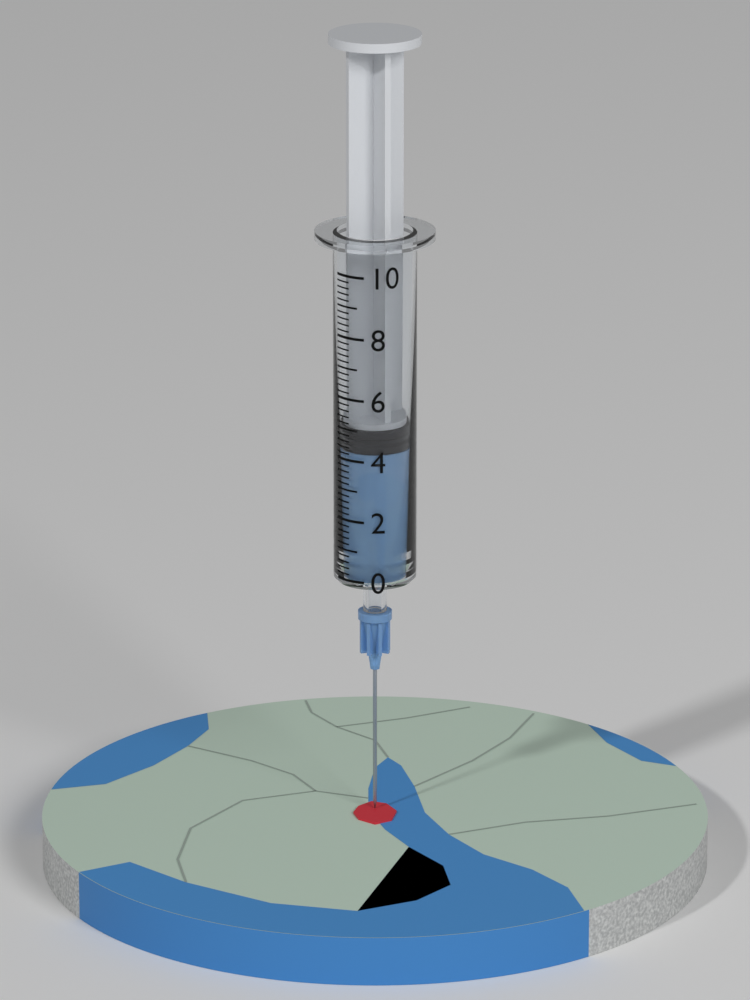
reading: 4.2 (no unit)
